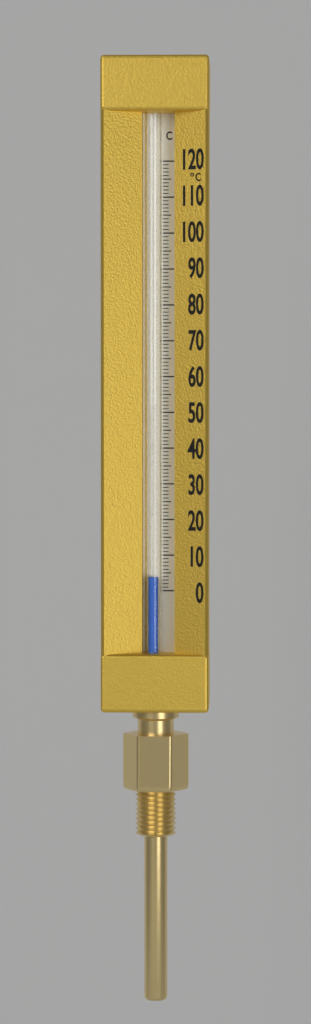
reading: 4 °C
